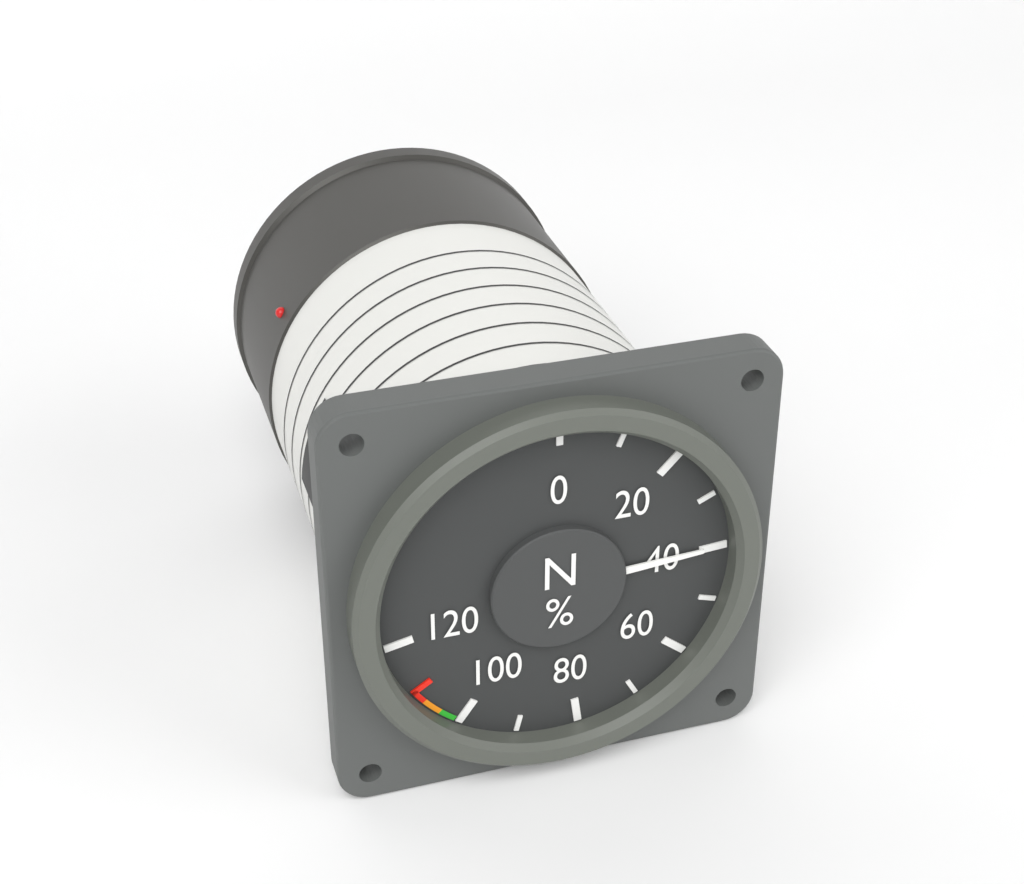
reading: 40 %
